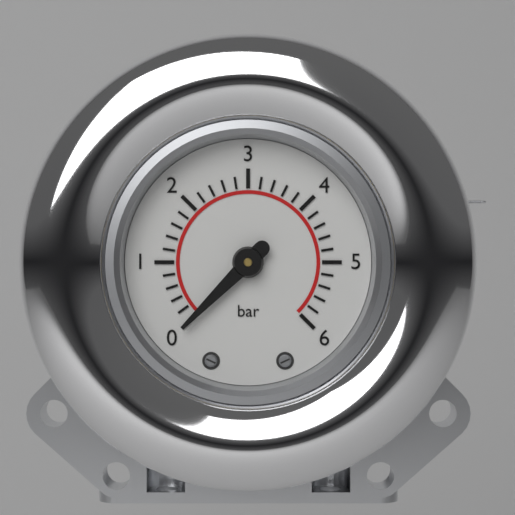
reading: 0.0 bar
